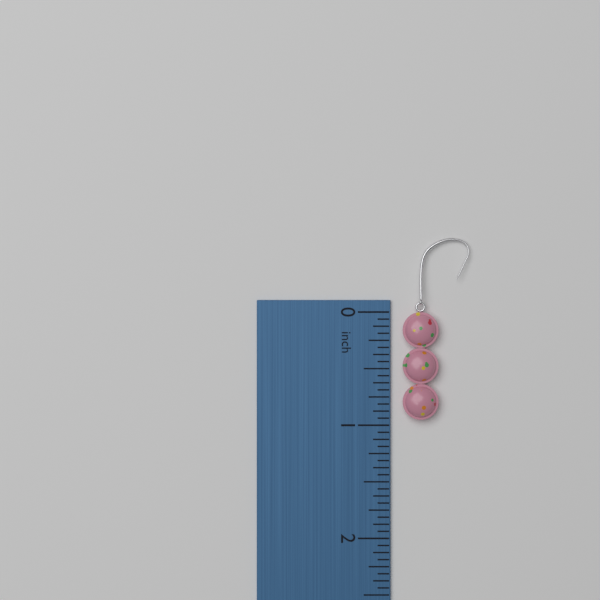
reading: 0.9500 inch
